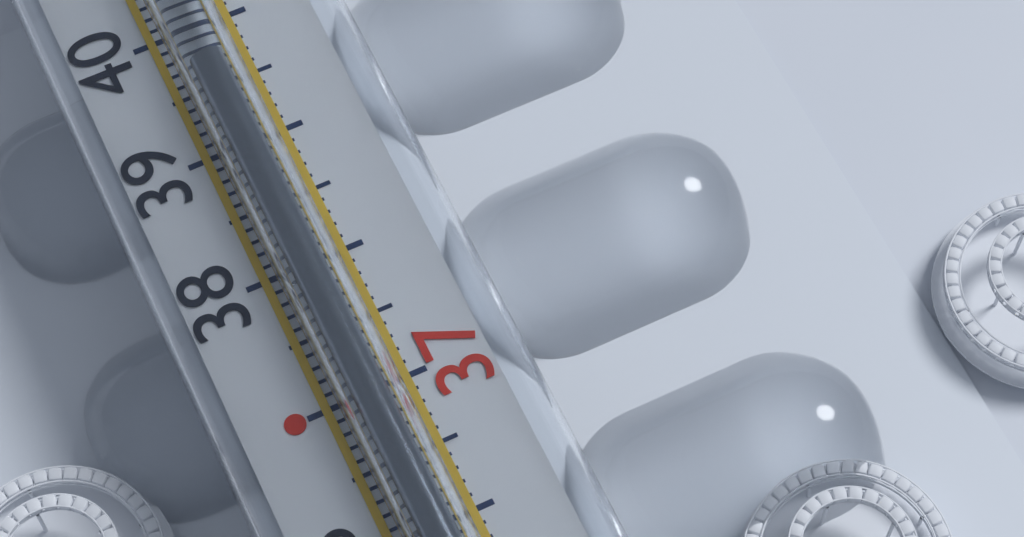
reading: 39.6 °C
